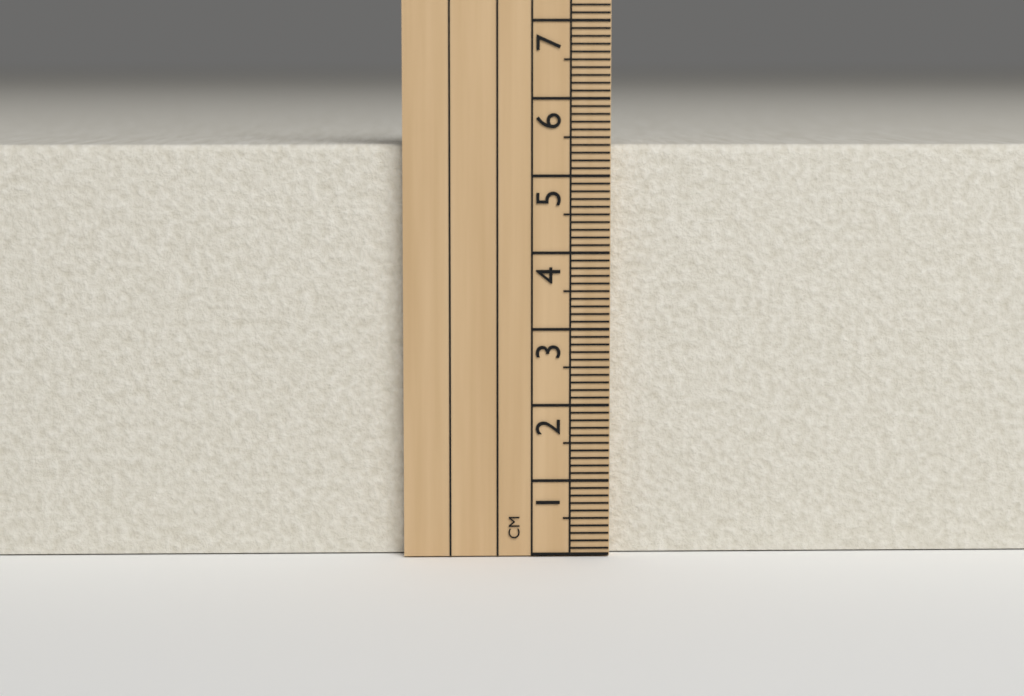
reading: 5.4 cm
